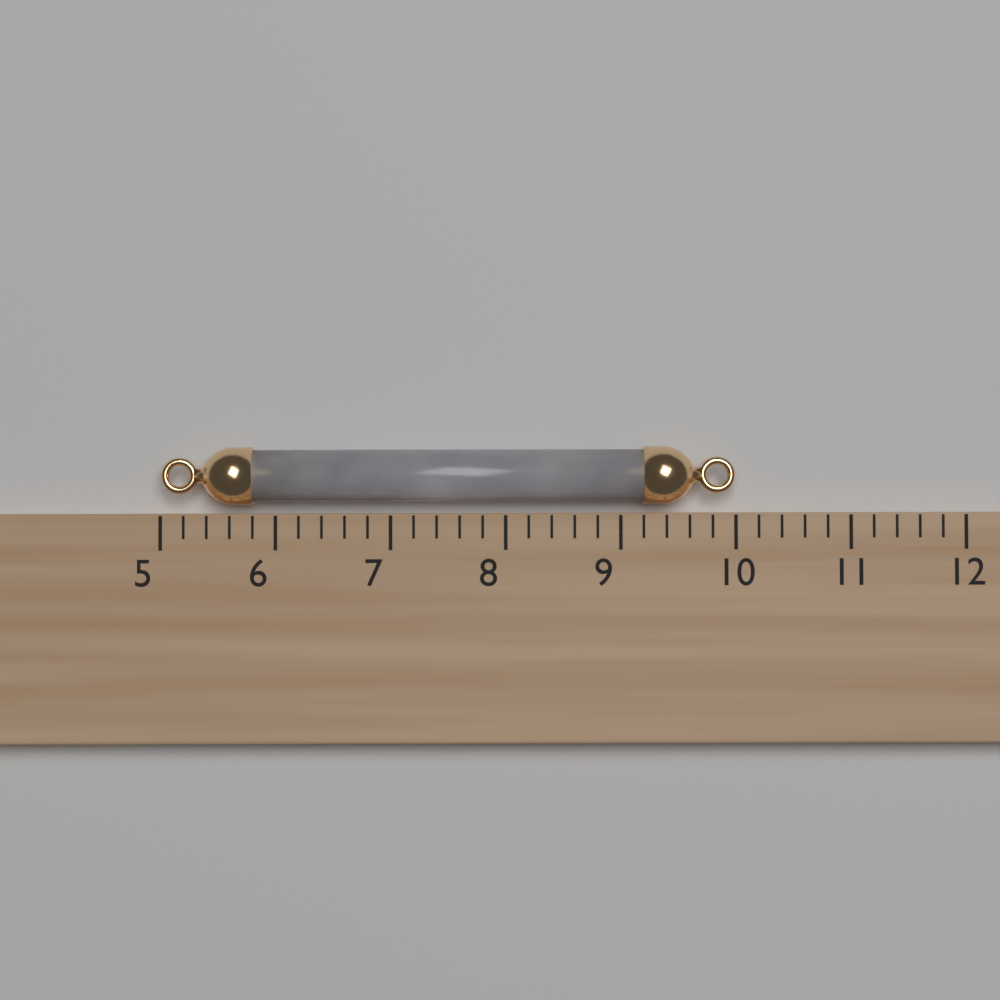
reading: 10.0 (no unit)
